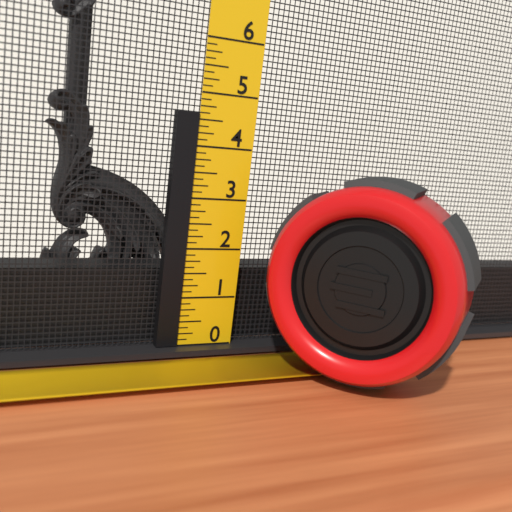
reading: 4.625 (no unit)
